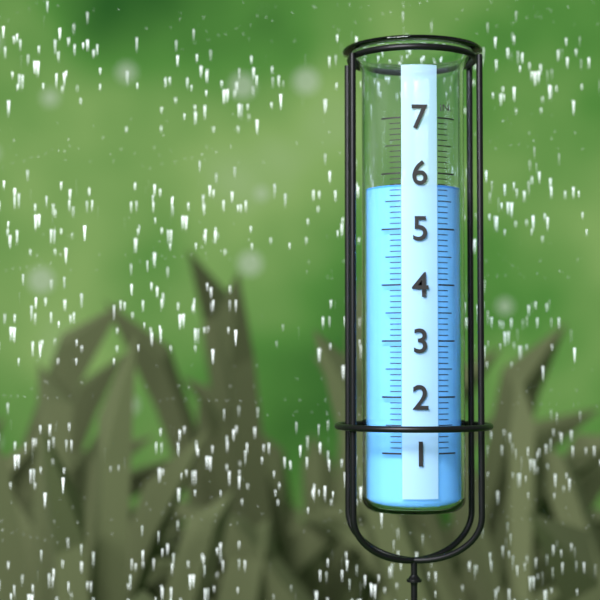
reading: 5.8 in
